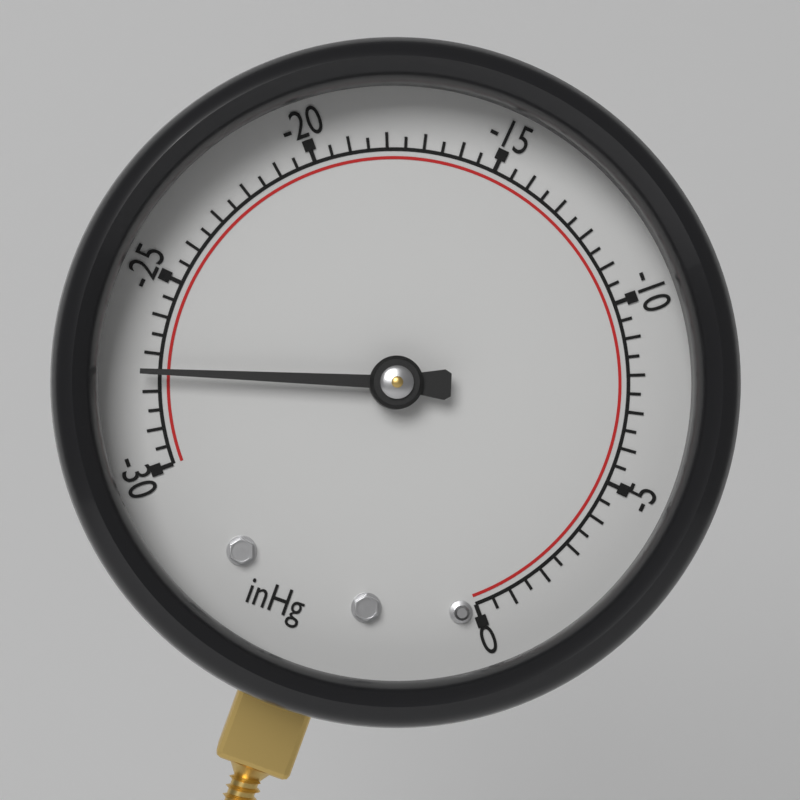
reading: -27.5 inHg
